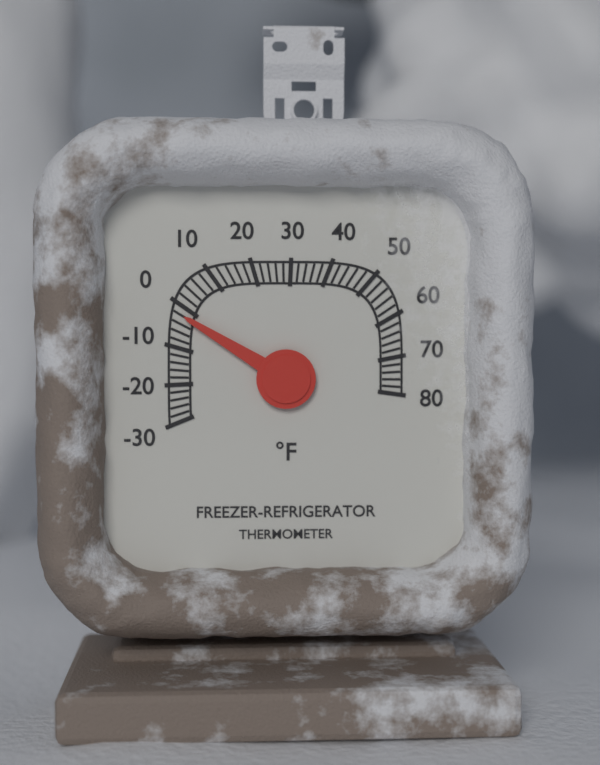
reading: -2 °F
